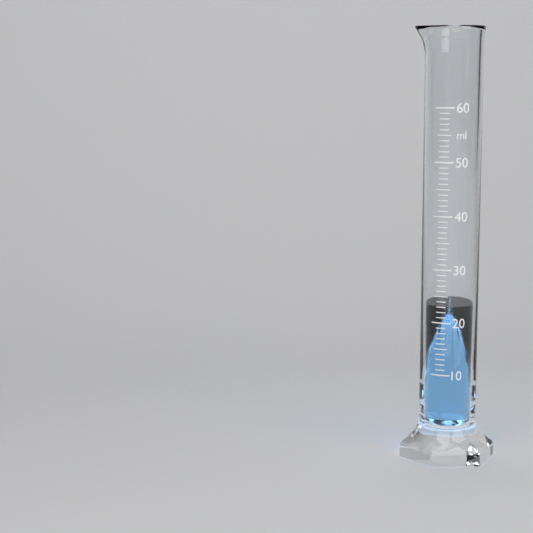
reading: 23 ml
